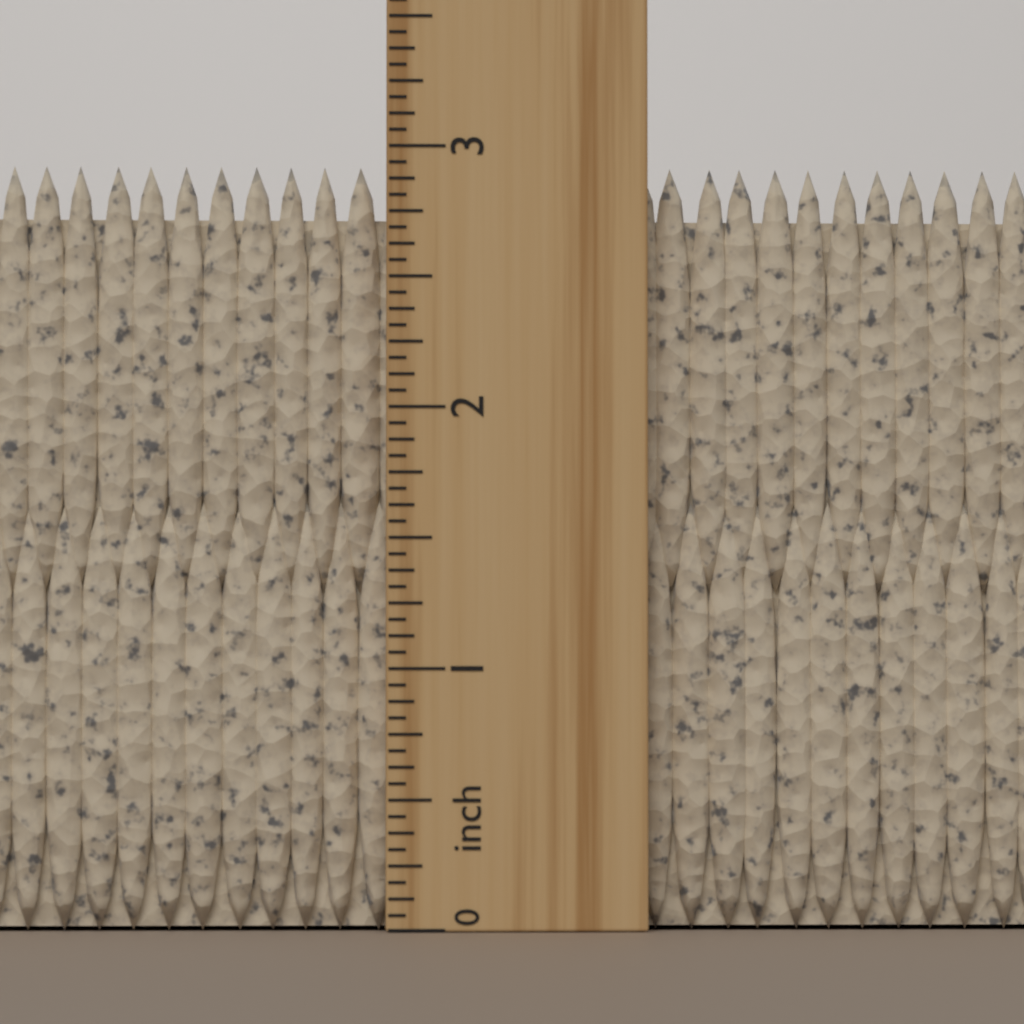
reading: 2.9375 inch
